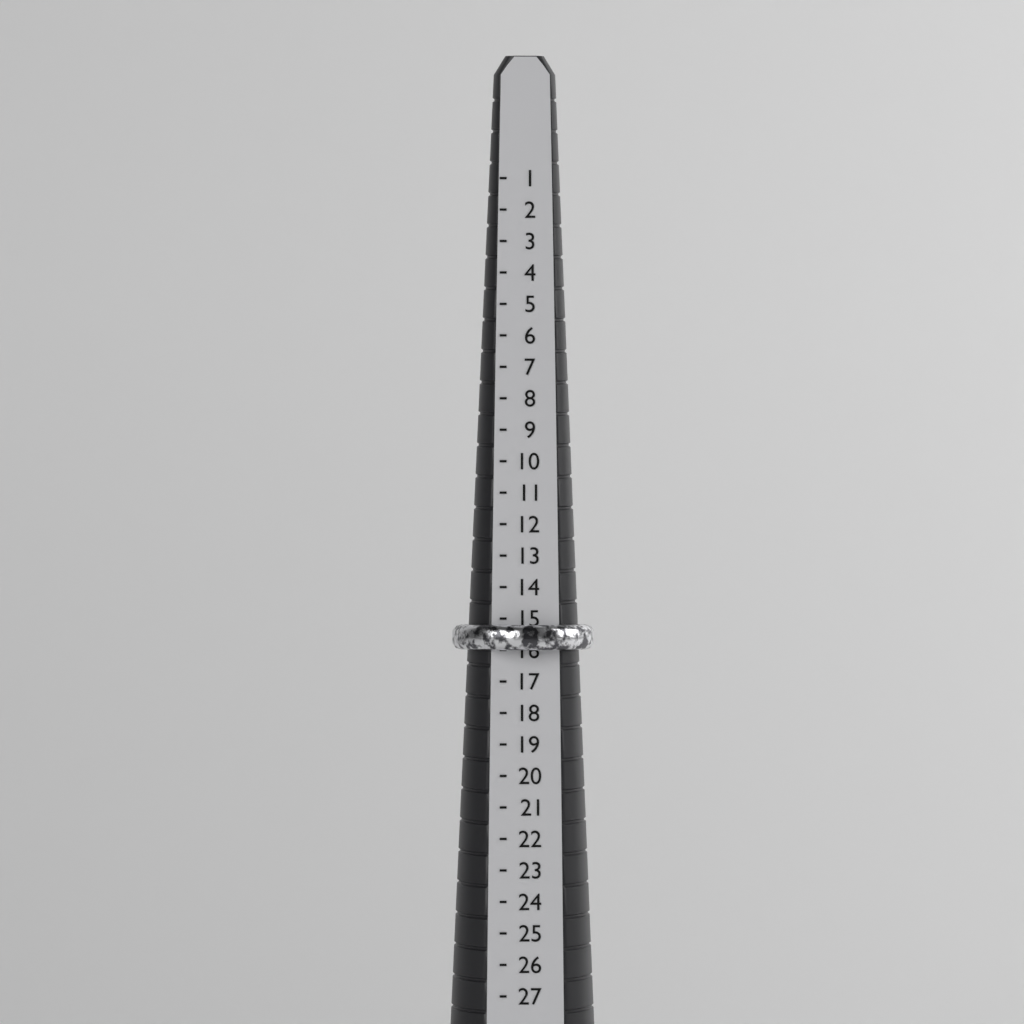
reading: 16 (no unit)
